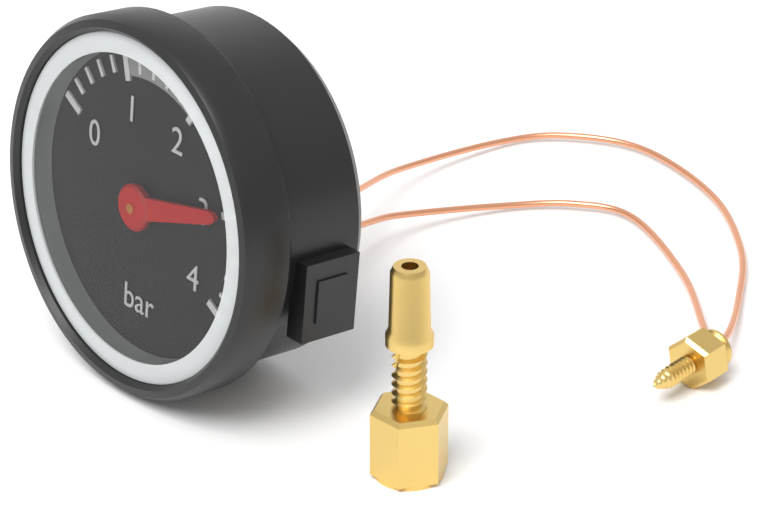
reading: 3.0 bar
